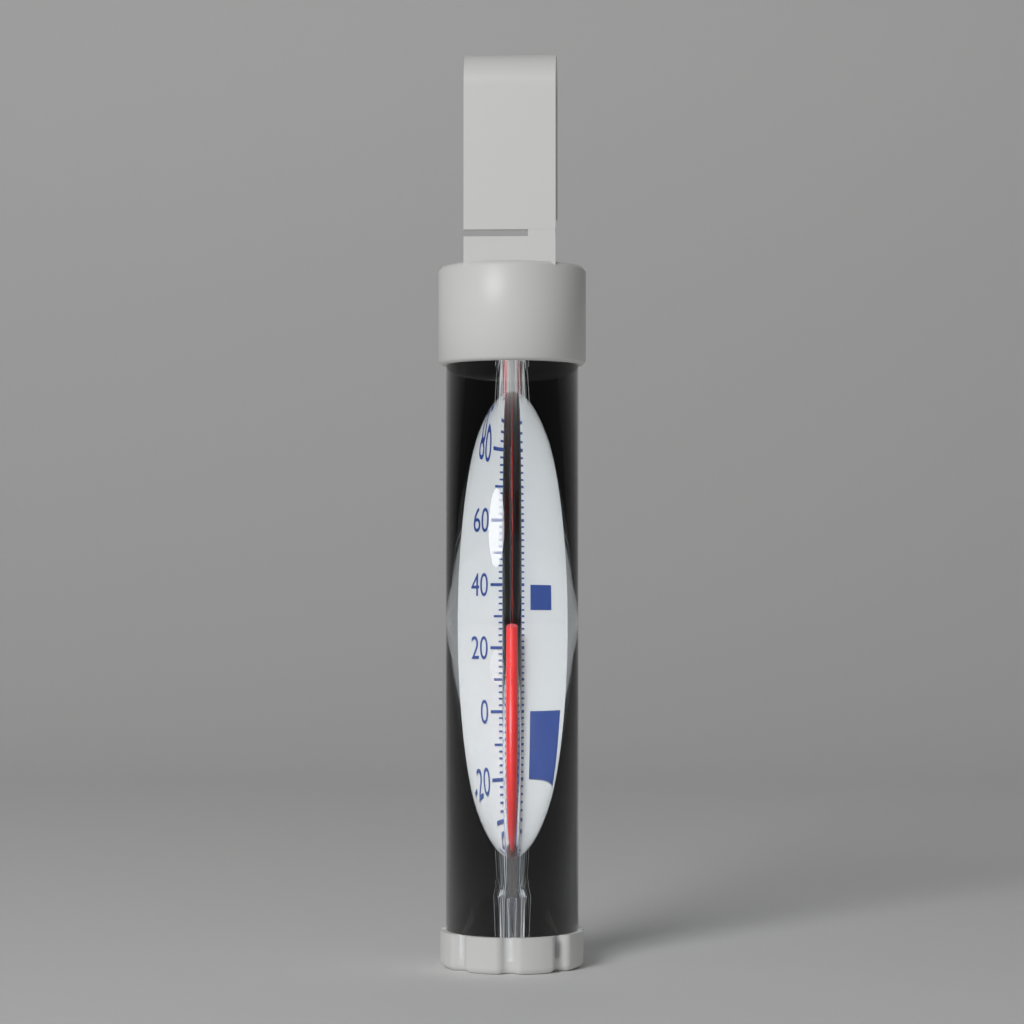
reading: 26 °F
